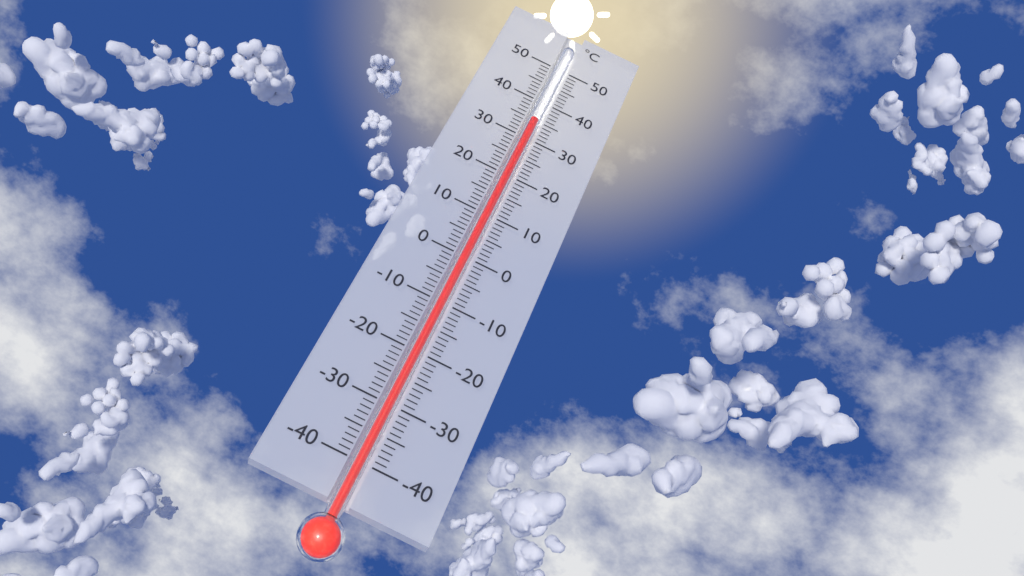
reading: 35 °C
